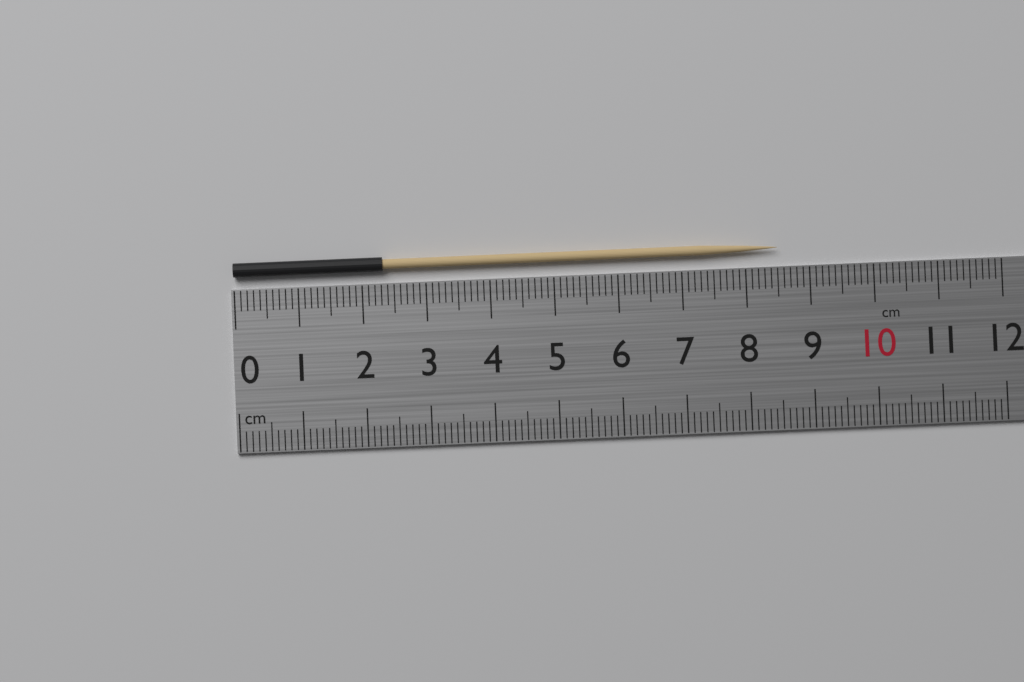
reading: 8.5 cm
